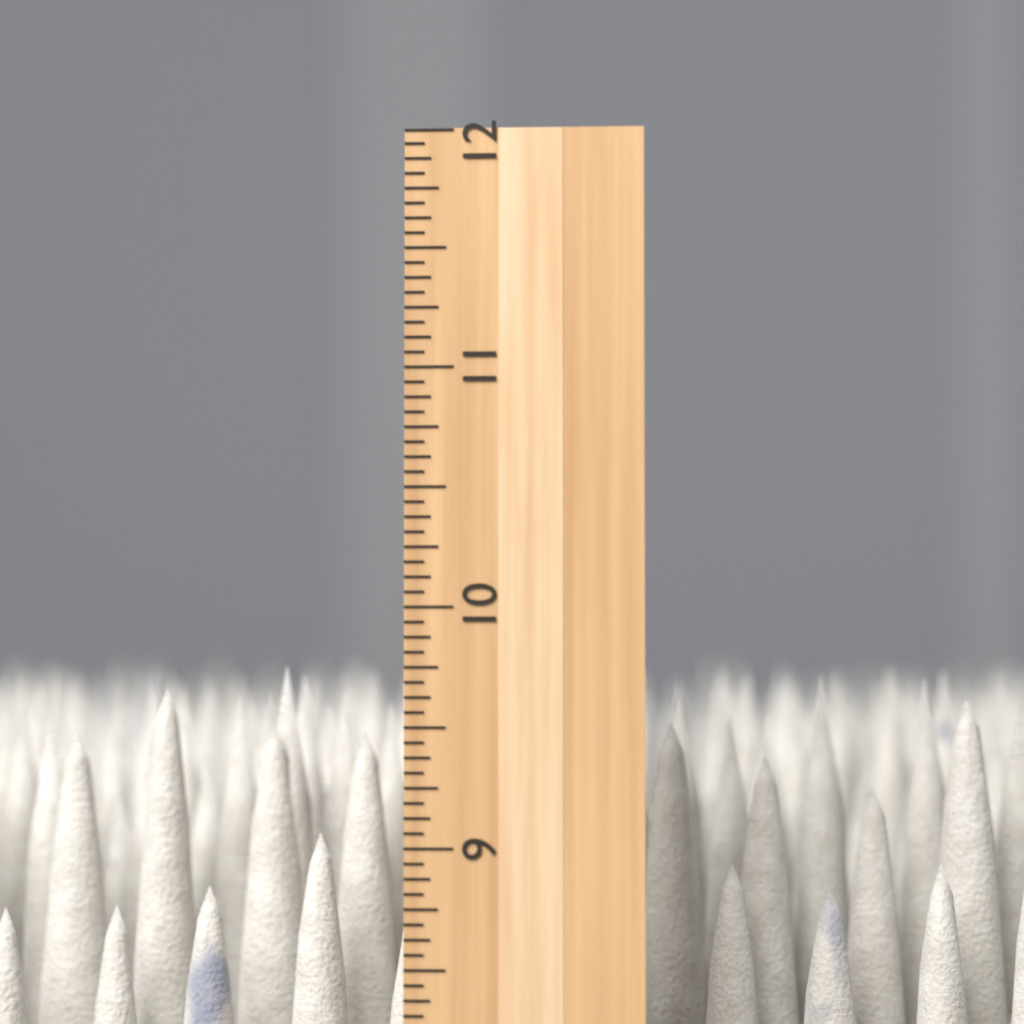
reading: 9.7500 inch
